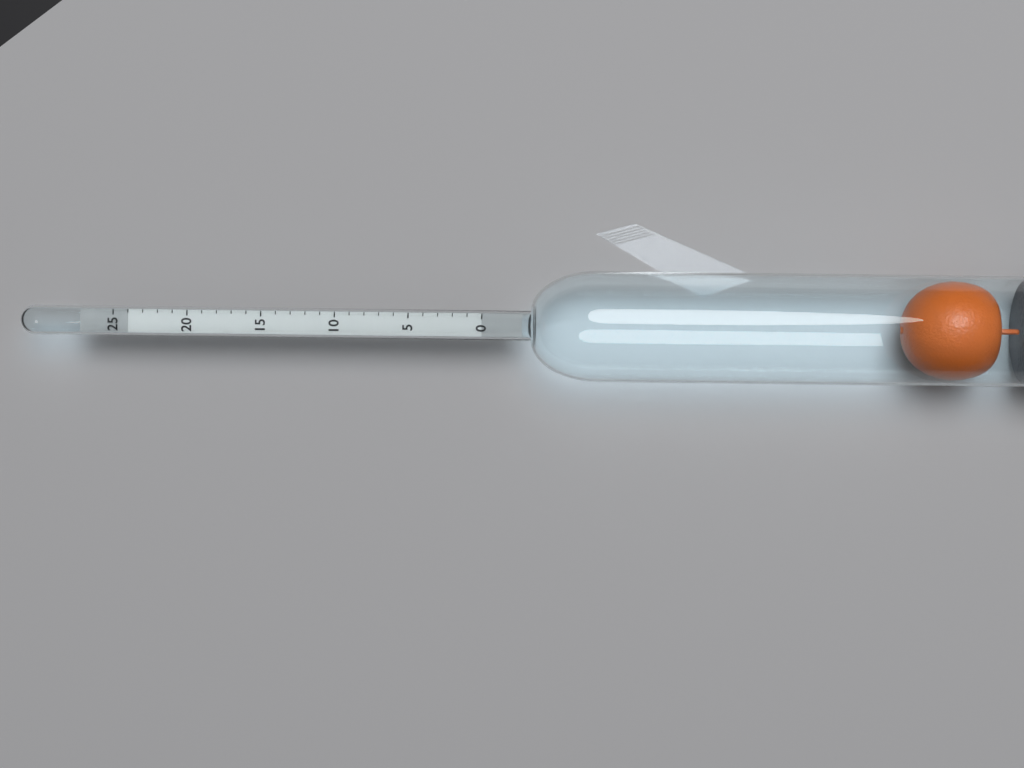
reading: 24 (no unit)
